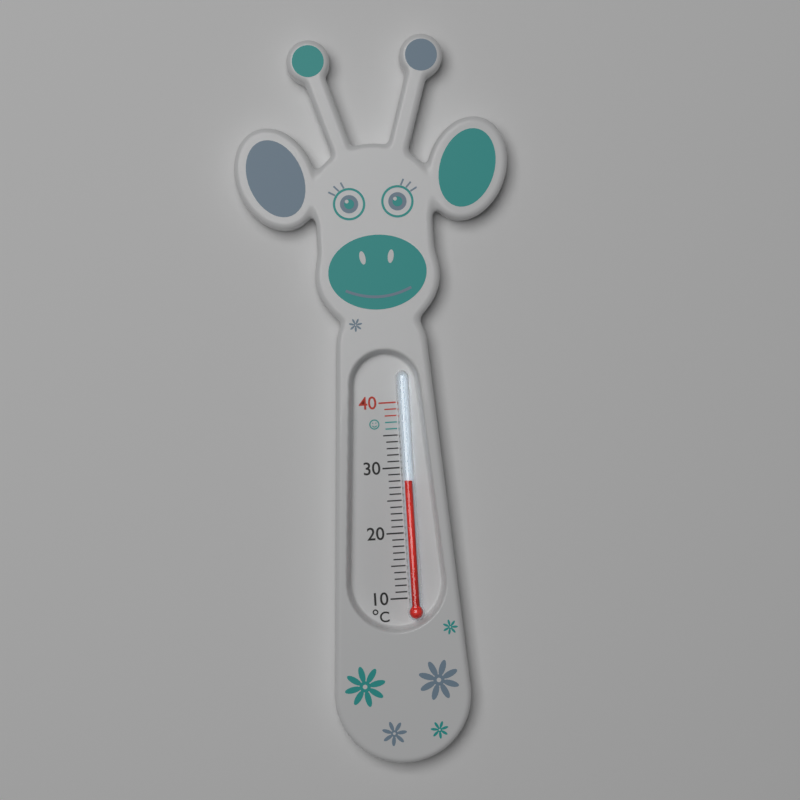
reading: 28 °C
